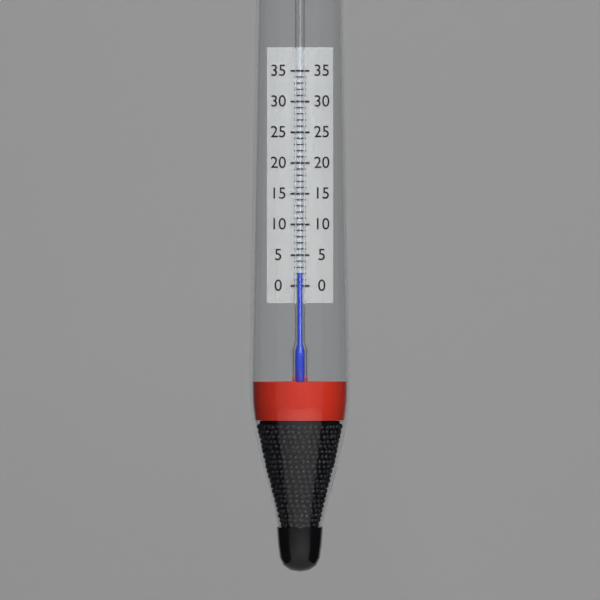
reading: 2 (no unit)
